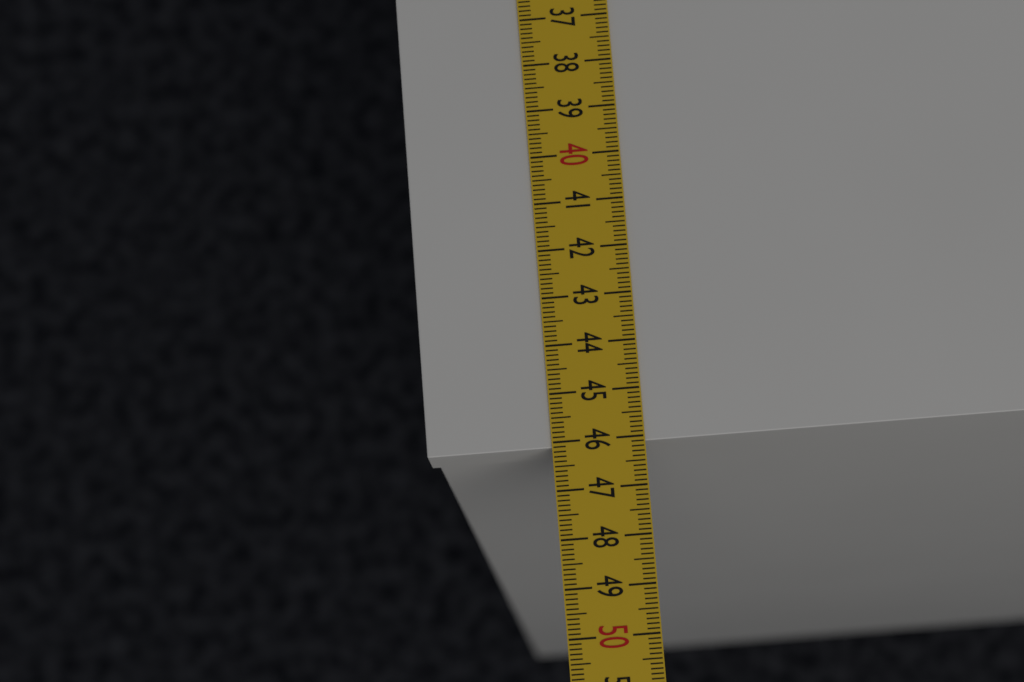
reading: 46.1 cm
